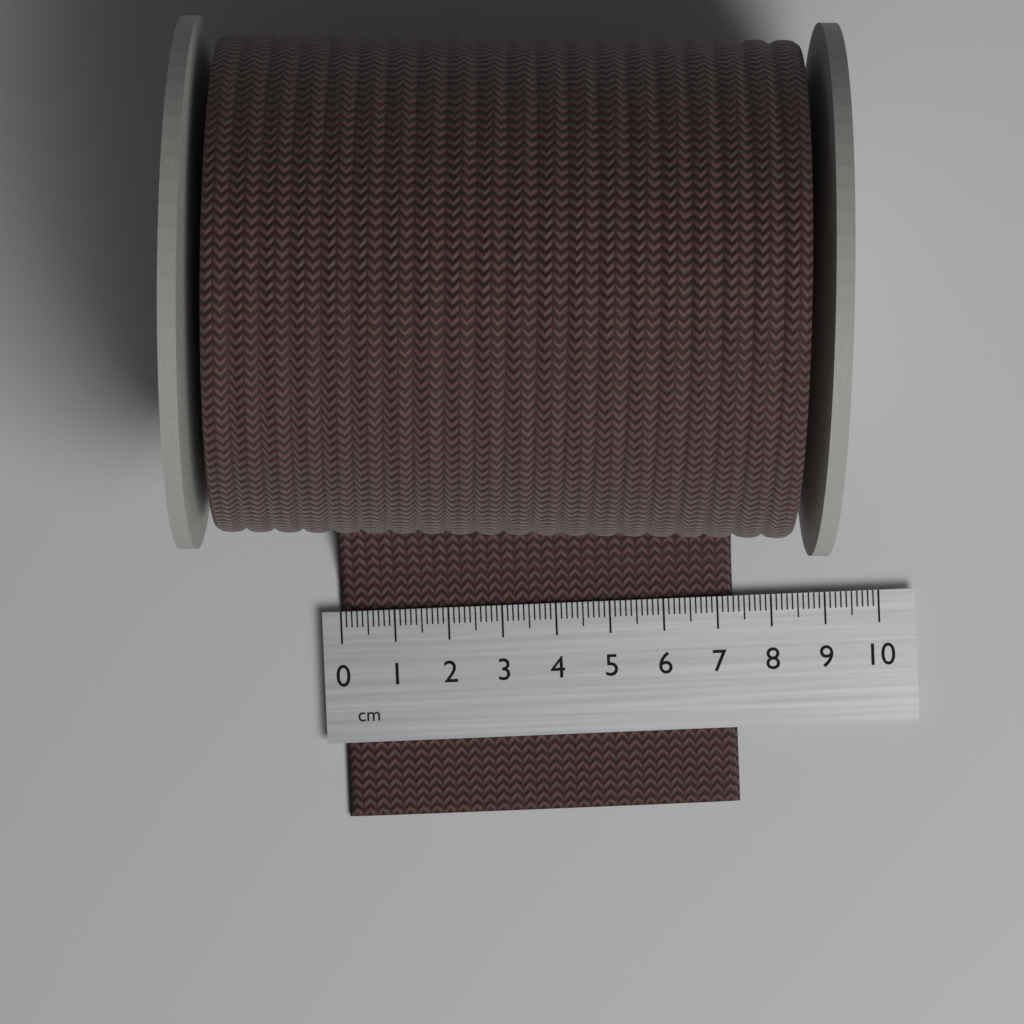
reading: 7.3 cm
